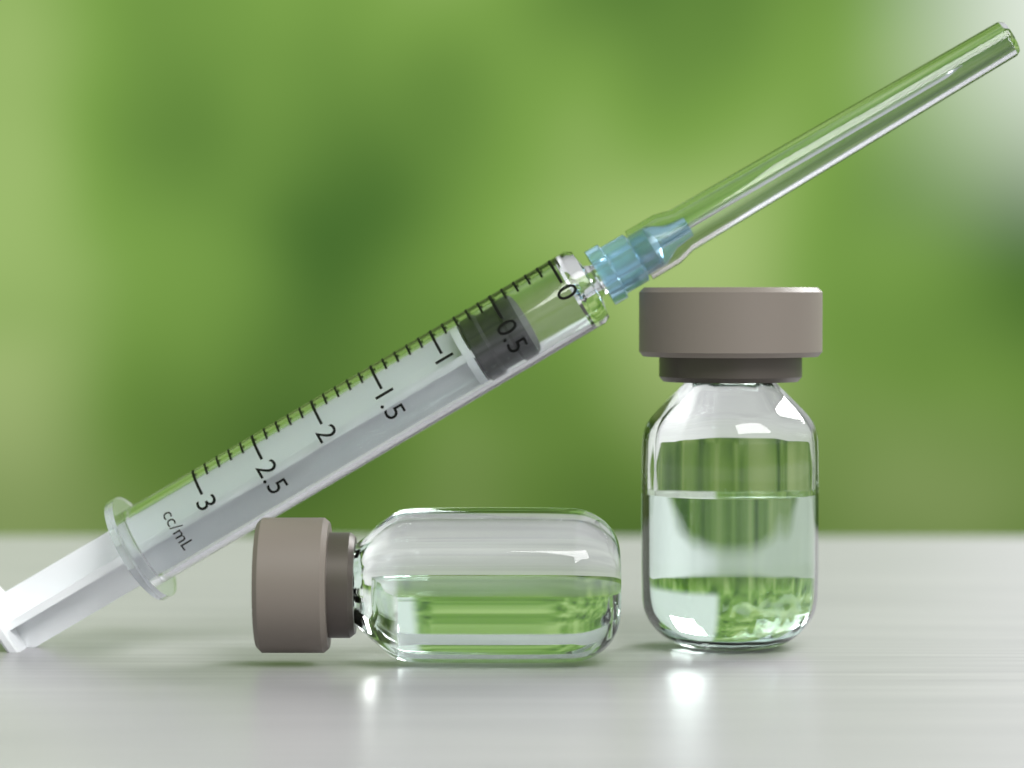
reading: 0.4 mL
